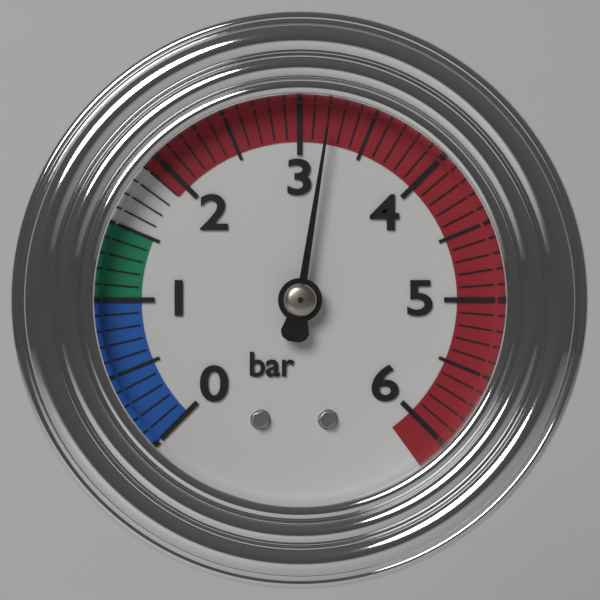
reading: 3.2 bar
